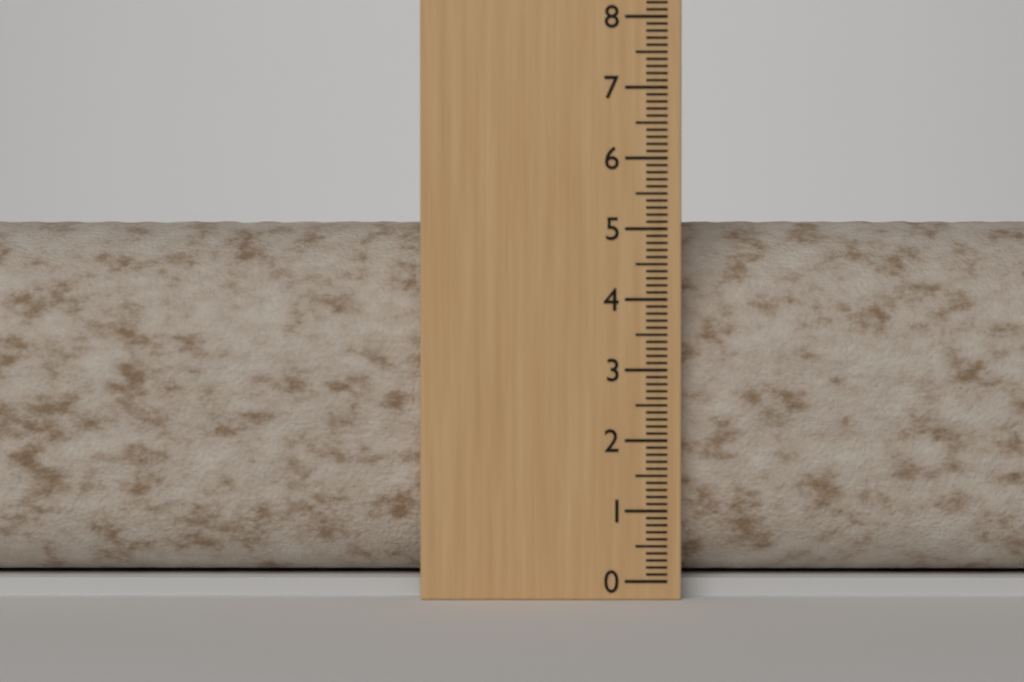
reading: 5.2 (no unit)
